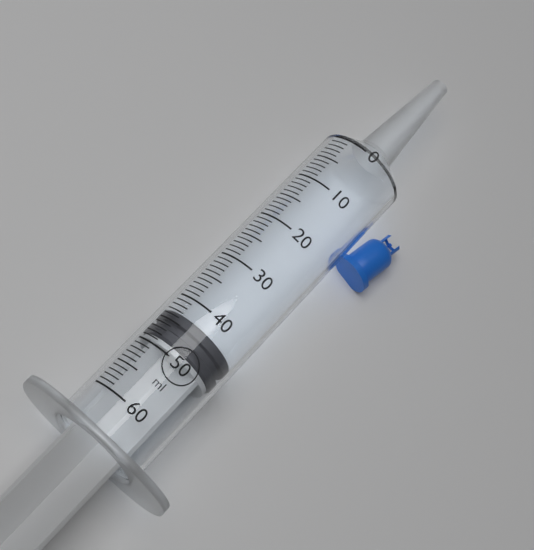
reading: 43 ml
